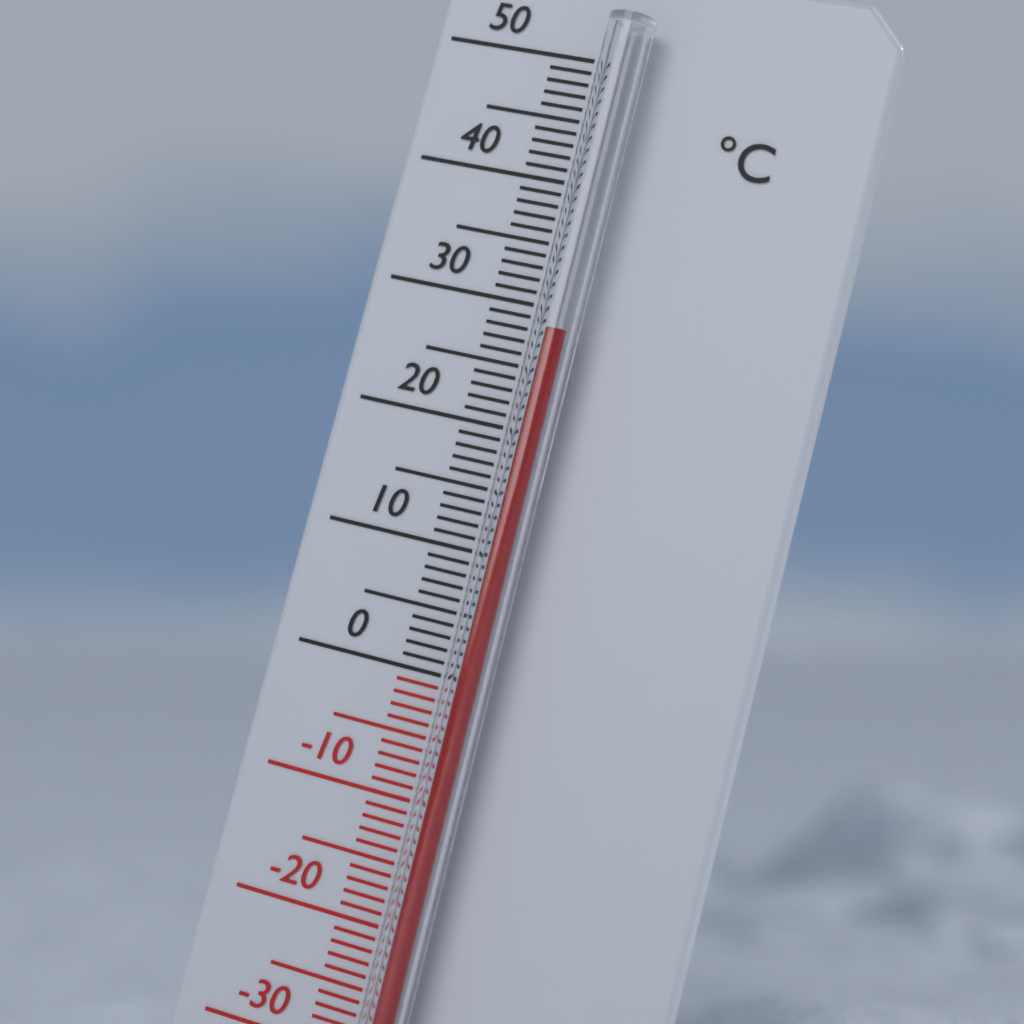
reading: 28 °C
